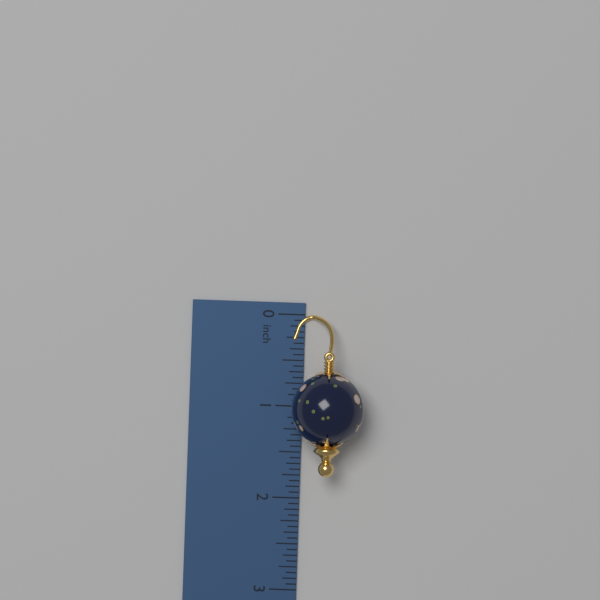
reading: 1.7500 inch
